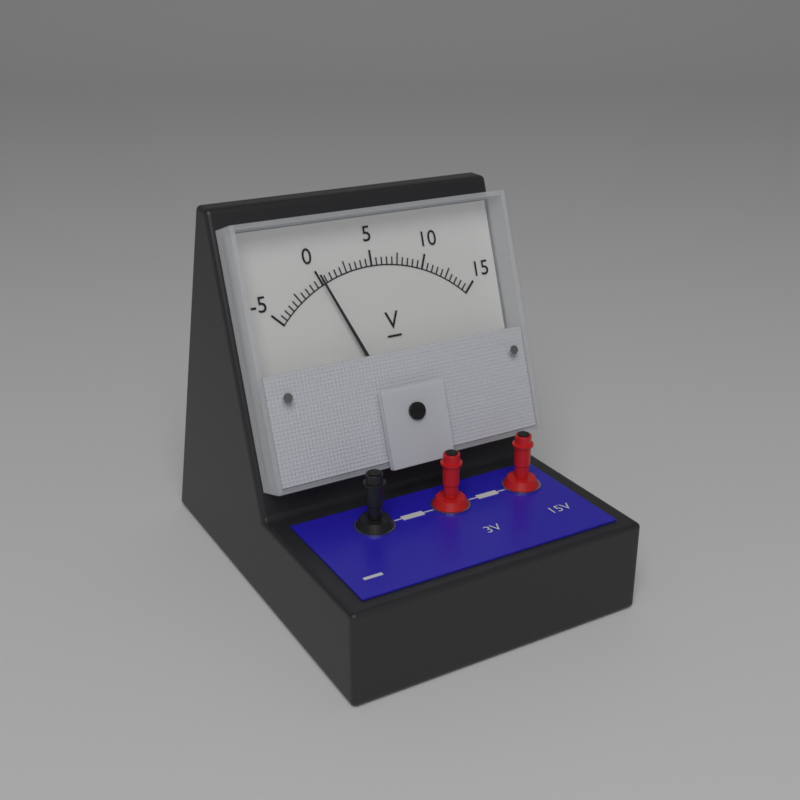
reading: 0.0 V
